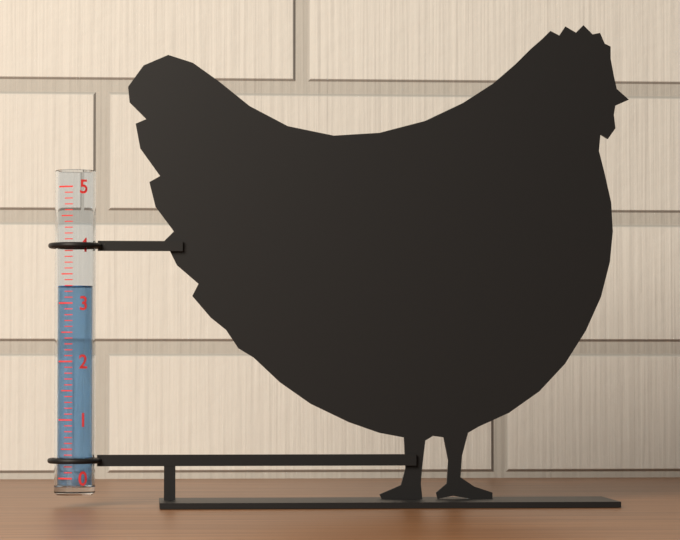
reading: 3.3 (no unit)
